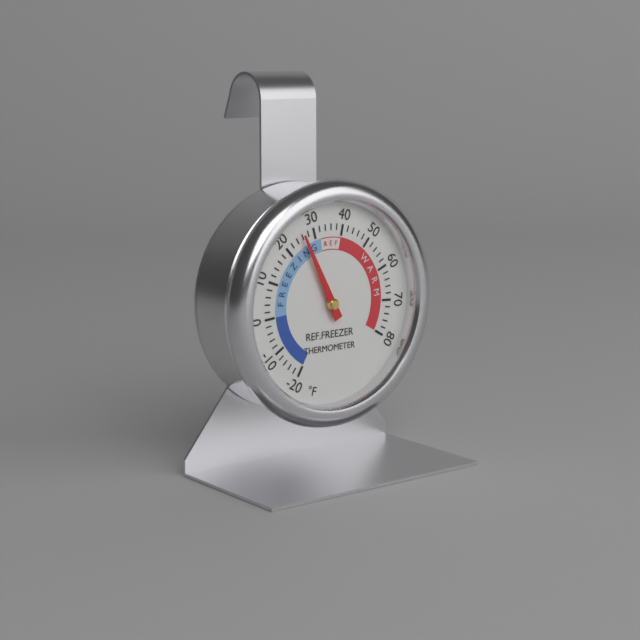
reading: 26 °F
